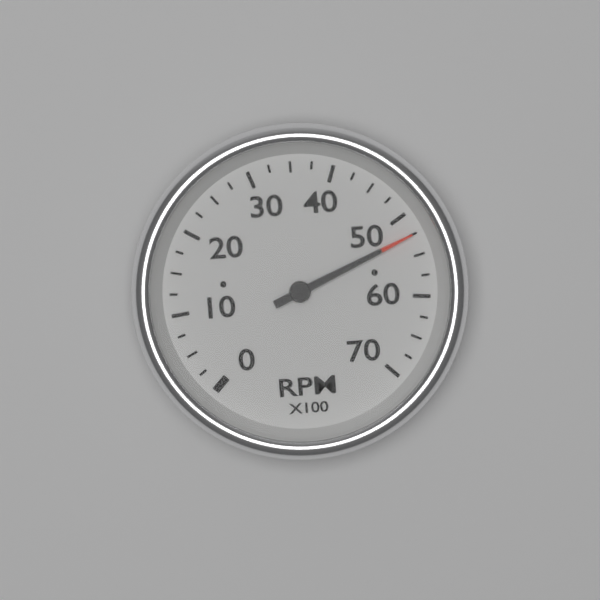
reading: 5250 RPM
